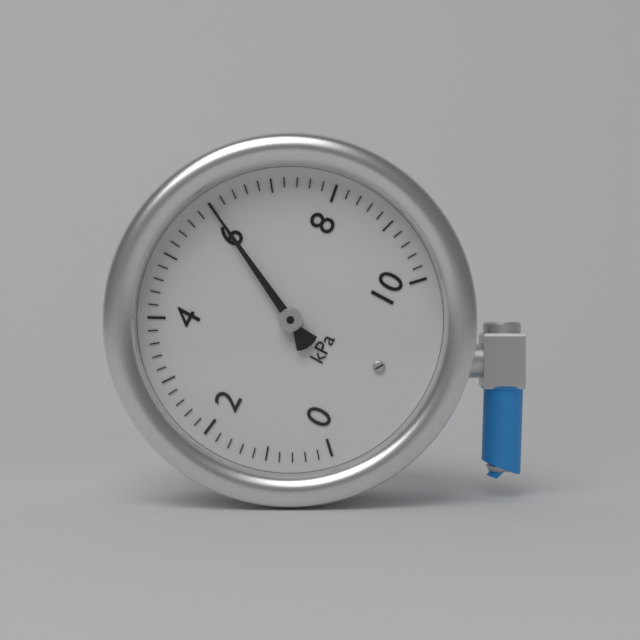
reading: 6.0 kPa
